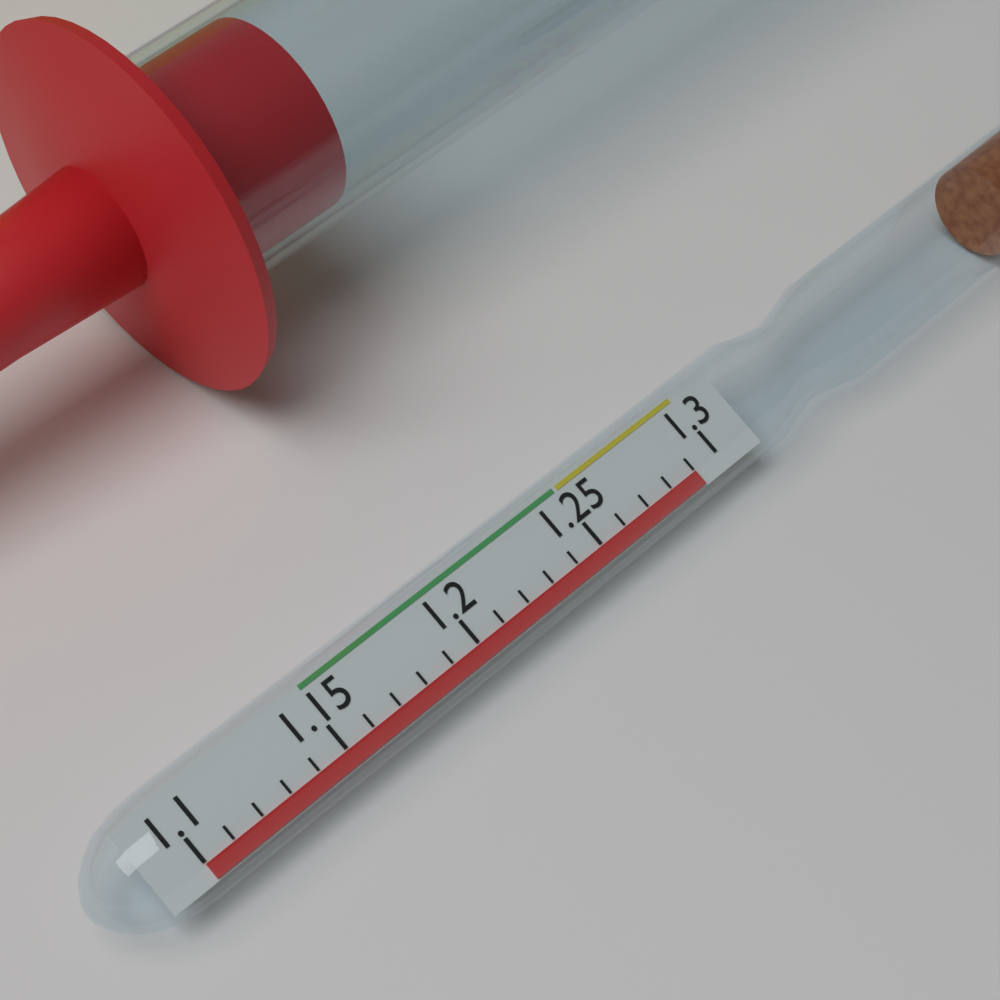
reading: 1.29 (no unit)
